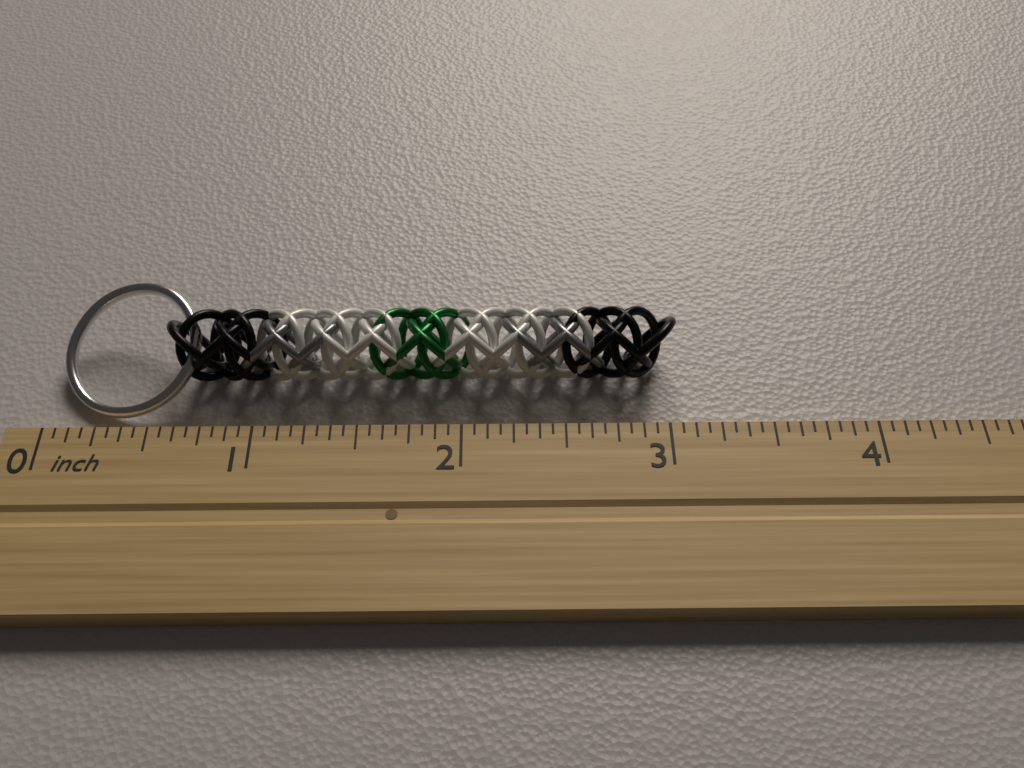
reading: 3.0625 inch
